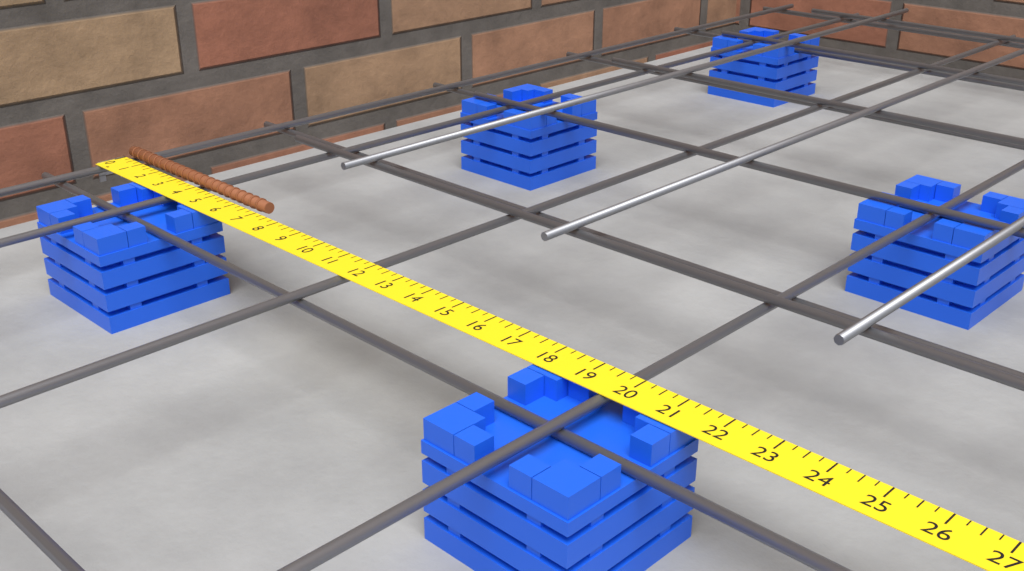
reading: 7.25 in
